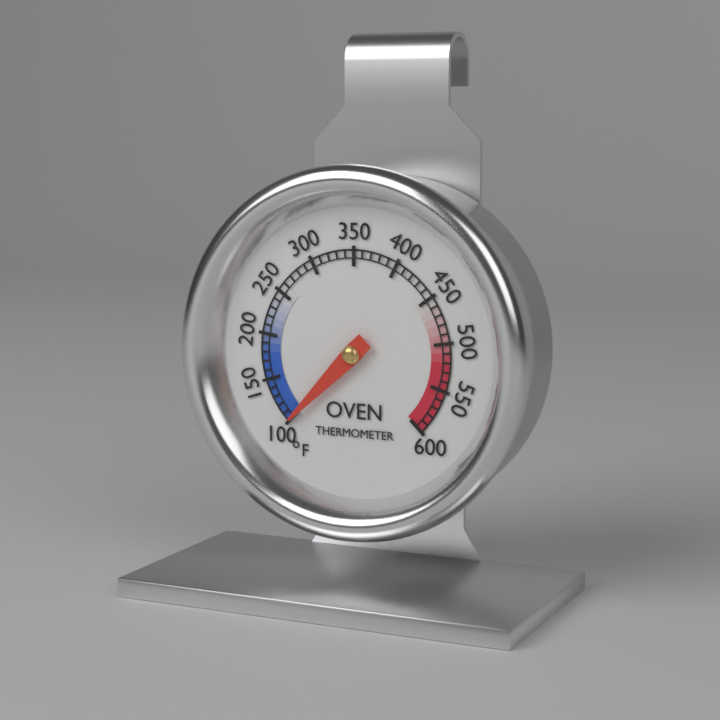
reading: 100 °F
